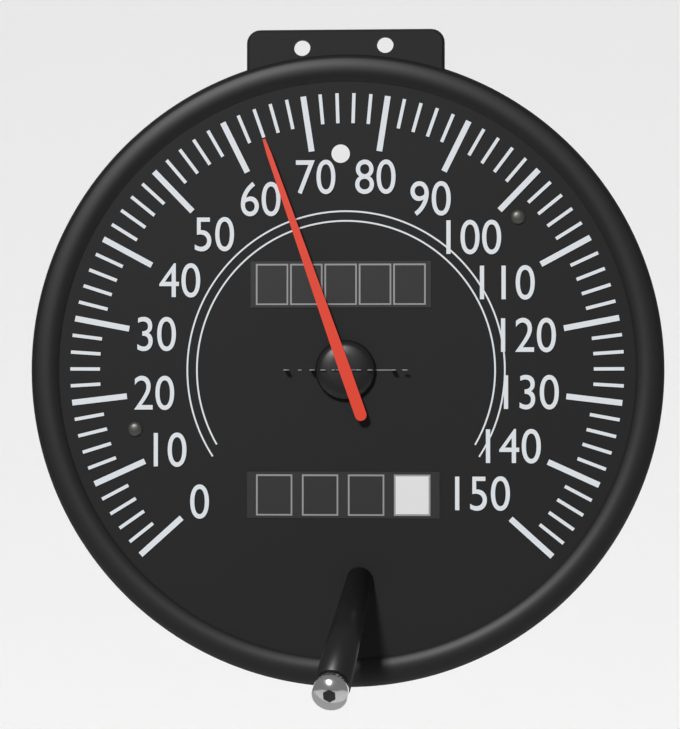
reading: 64 mph
